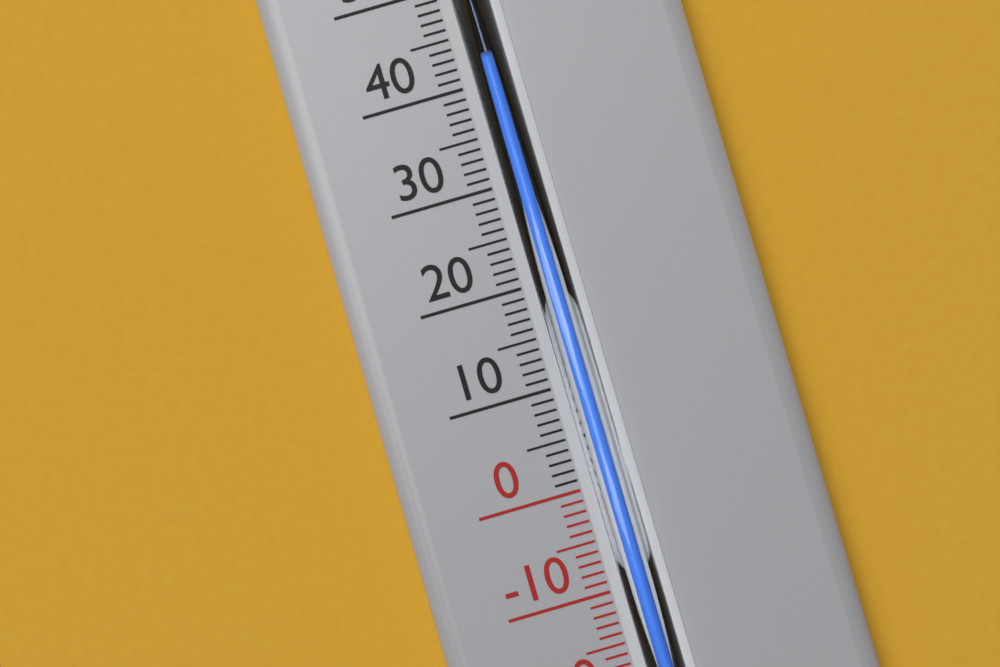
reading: 41 °C
